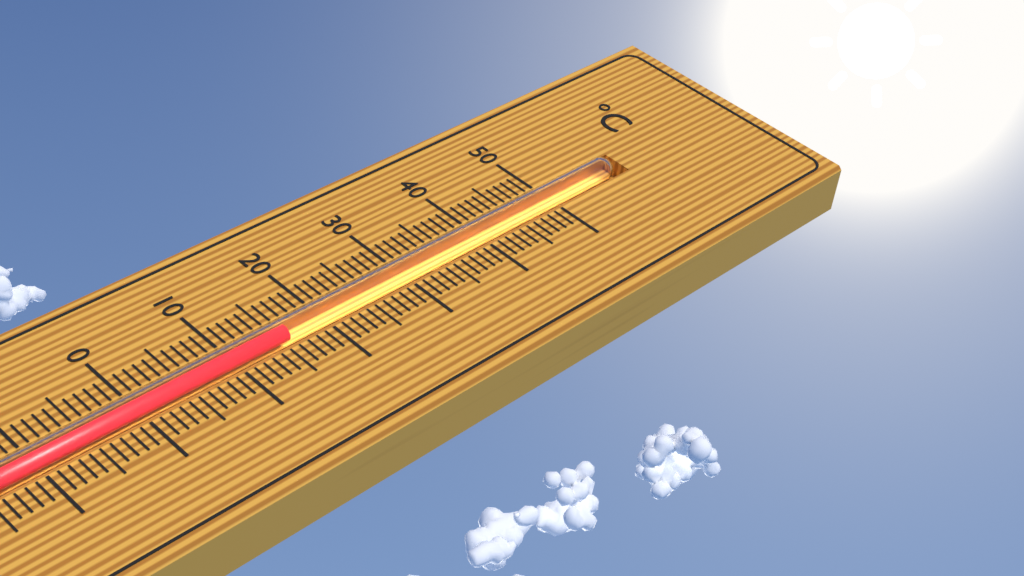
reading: 16 °C
